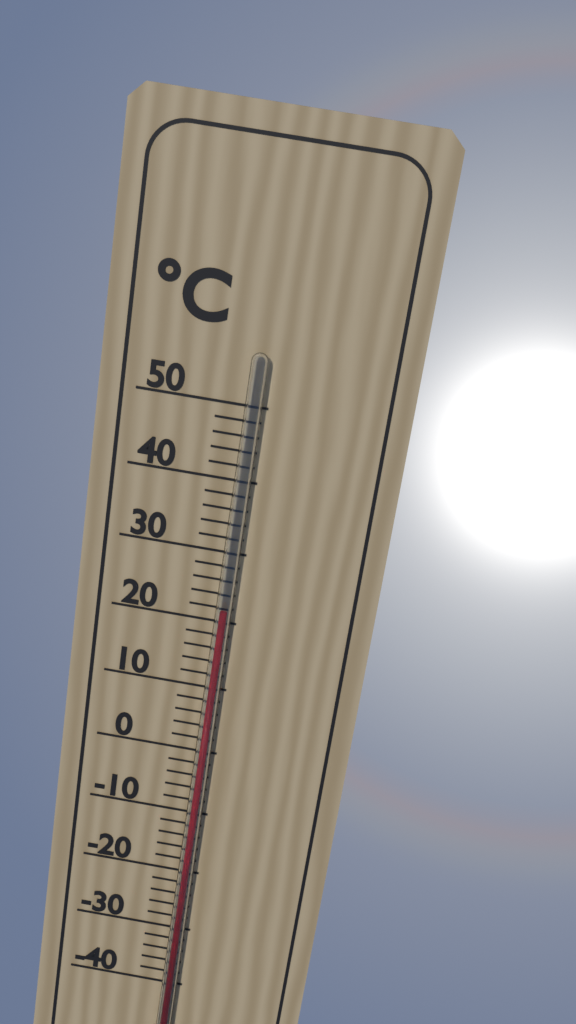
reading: 22 °C
